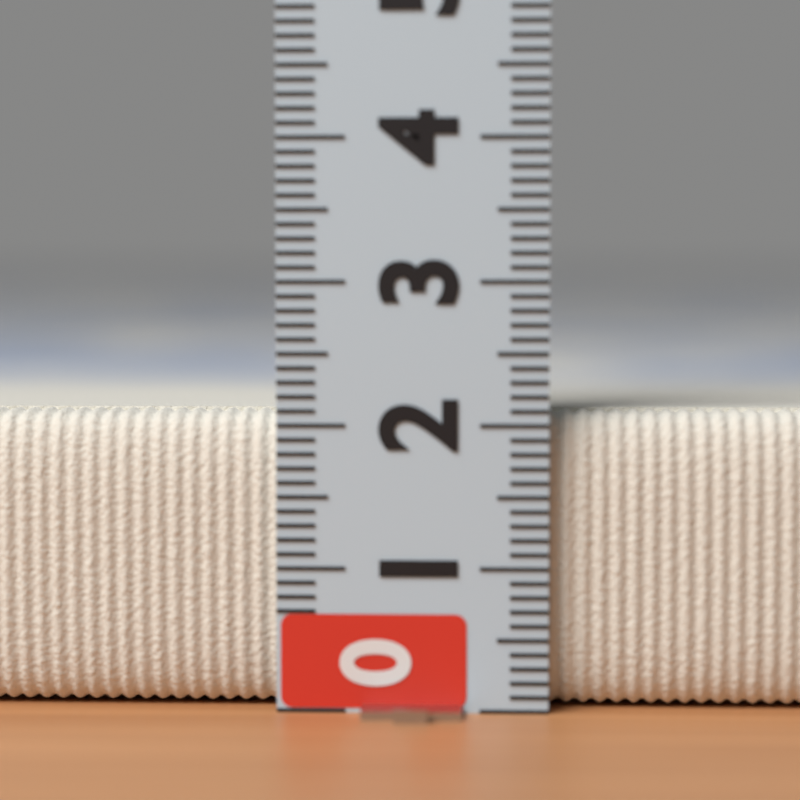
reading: 2.1 (no unit)
